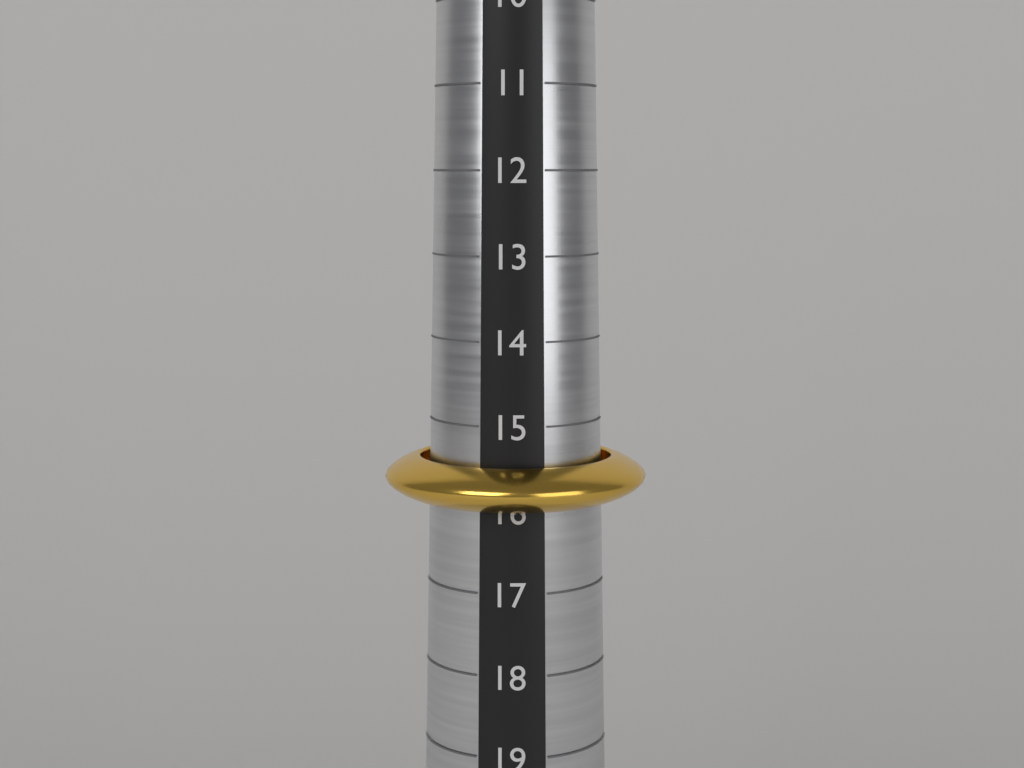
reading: 16 (no unit)
